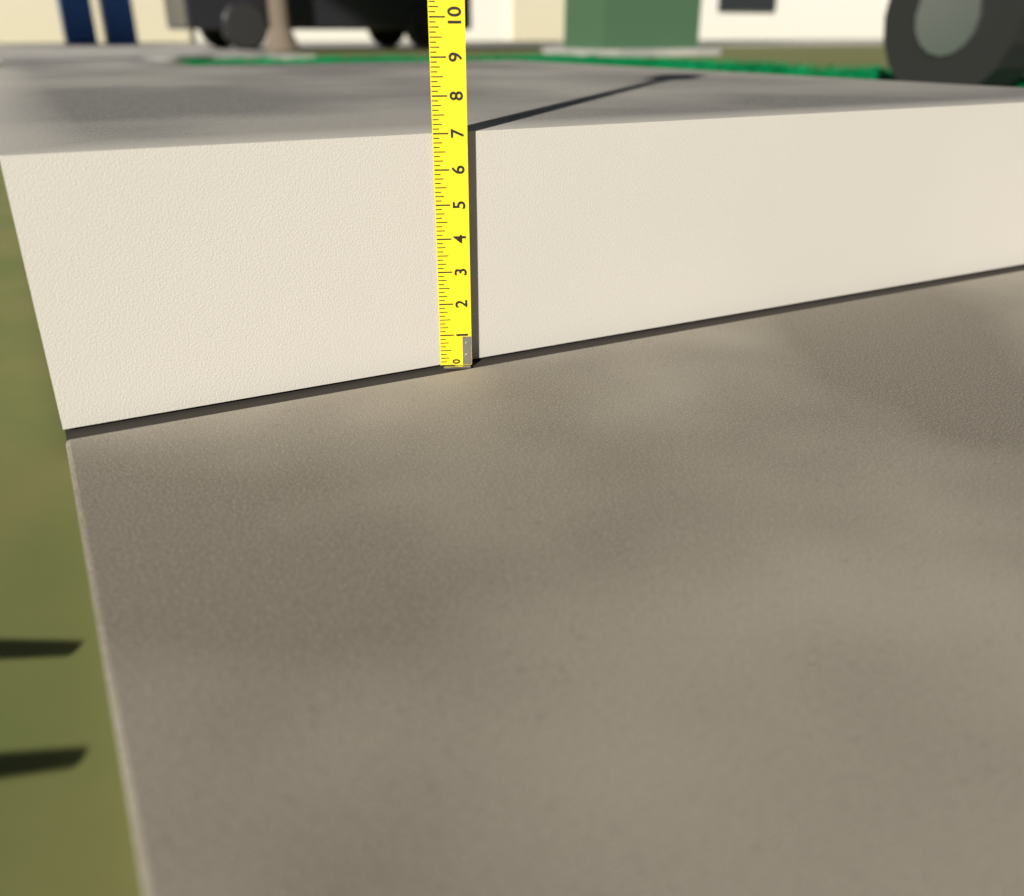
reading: 7.000 (no unit)
